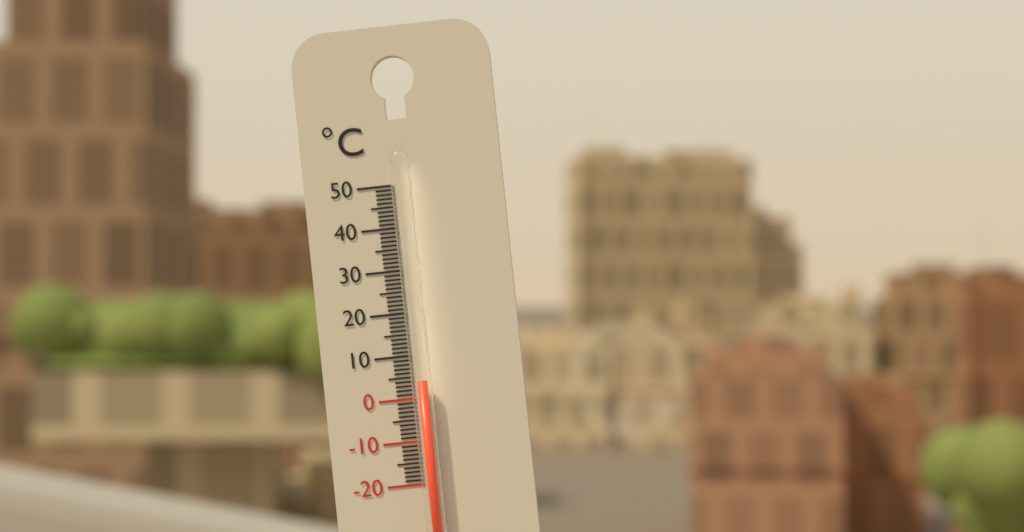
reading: 4 °C
